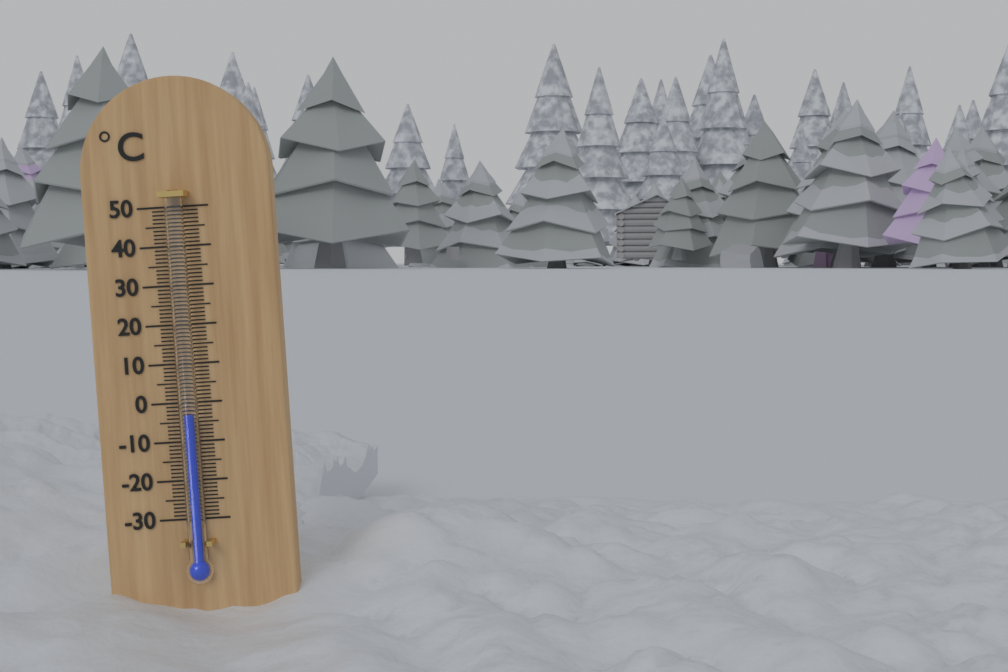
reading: -3 °C
